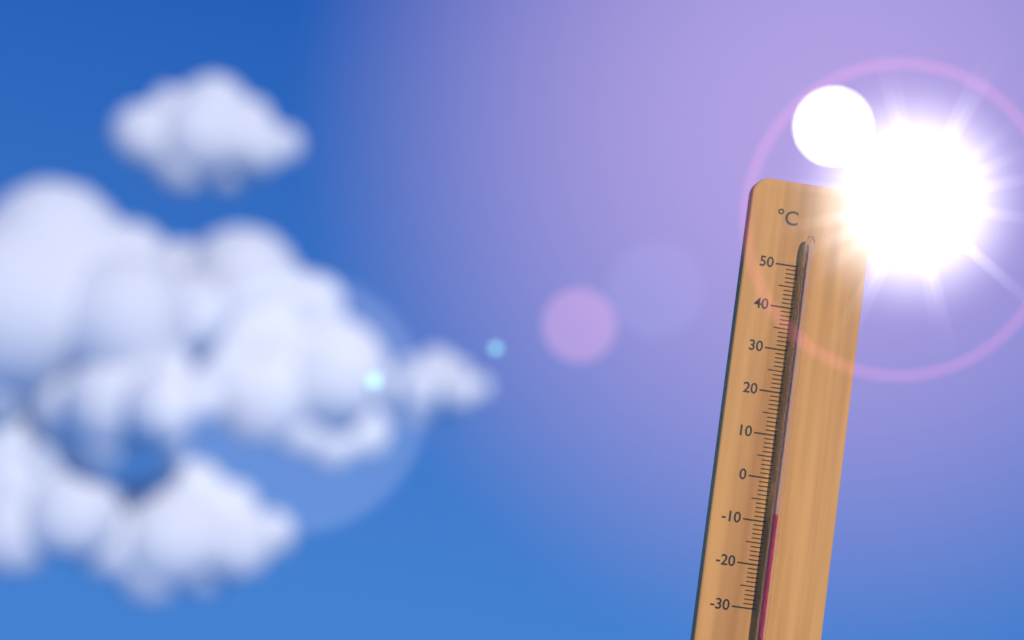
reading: -8 °C
